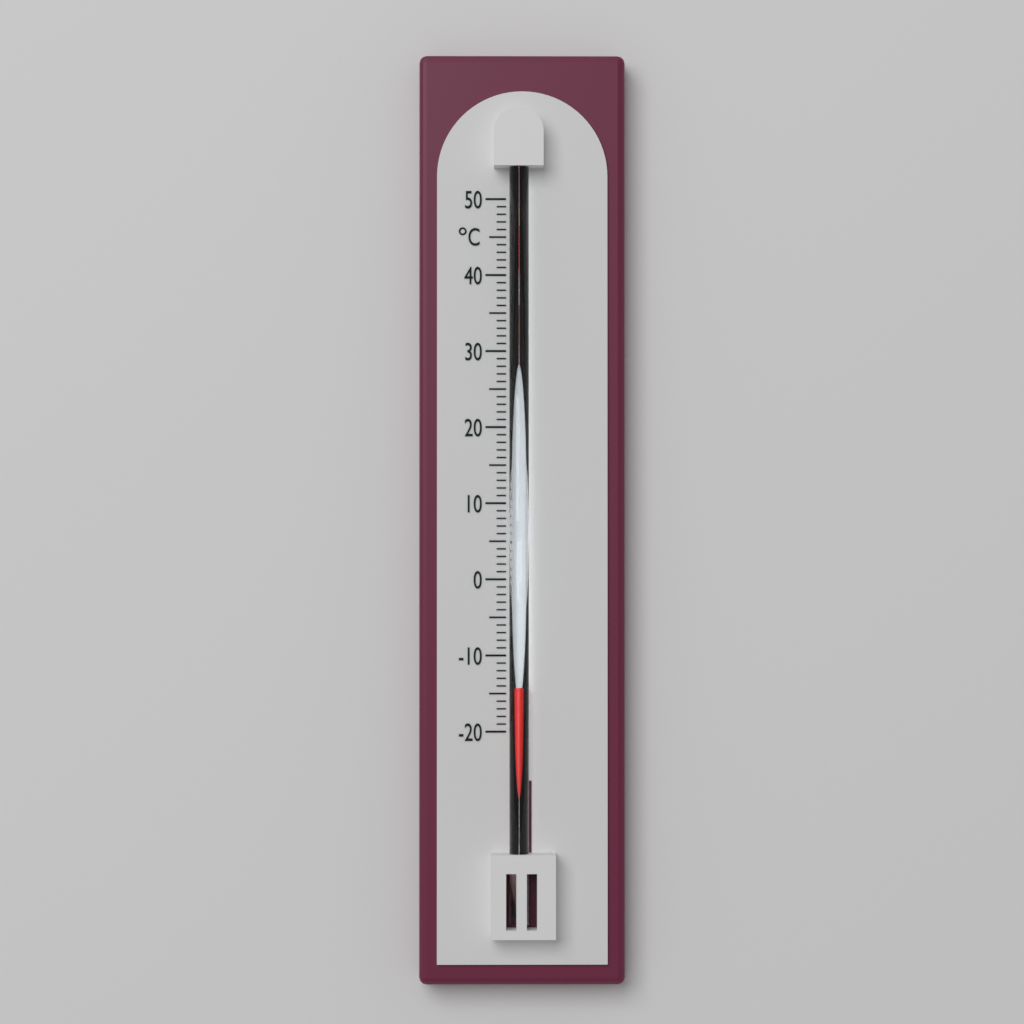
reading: -14 °C
